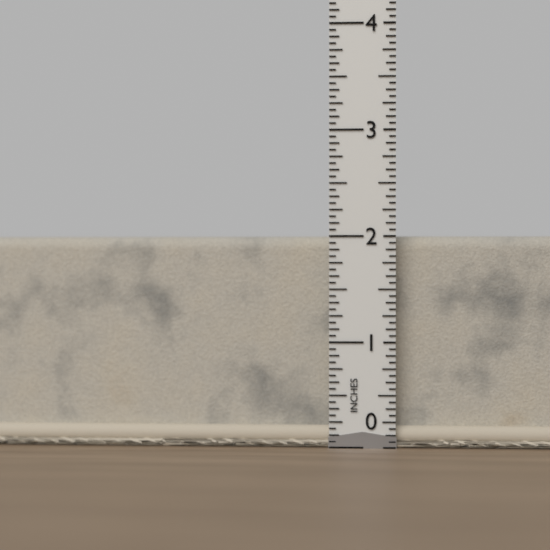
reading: 2.0000 in
